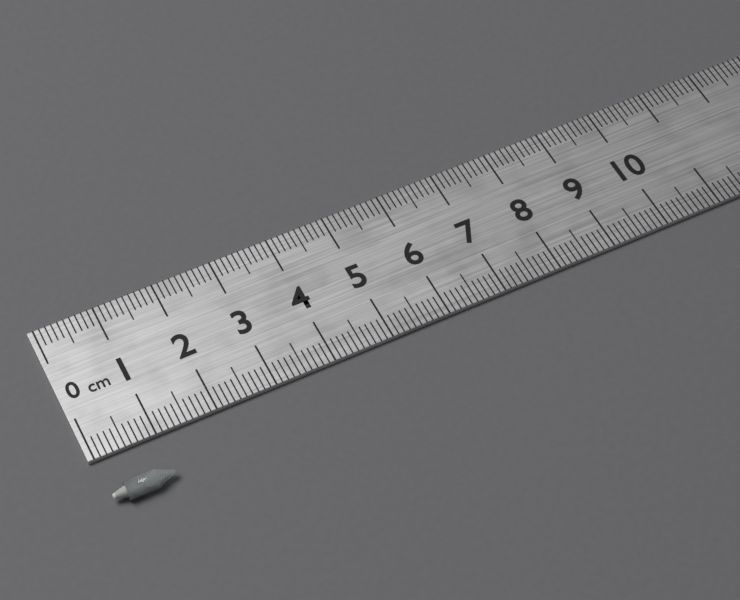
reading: 1.0 cm
